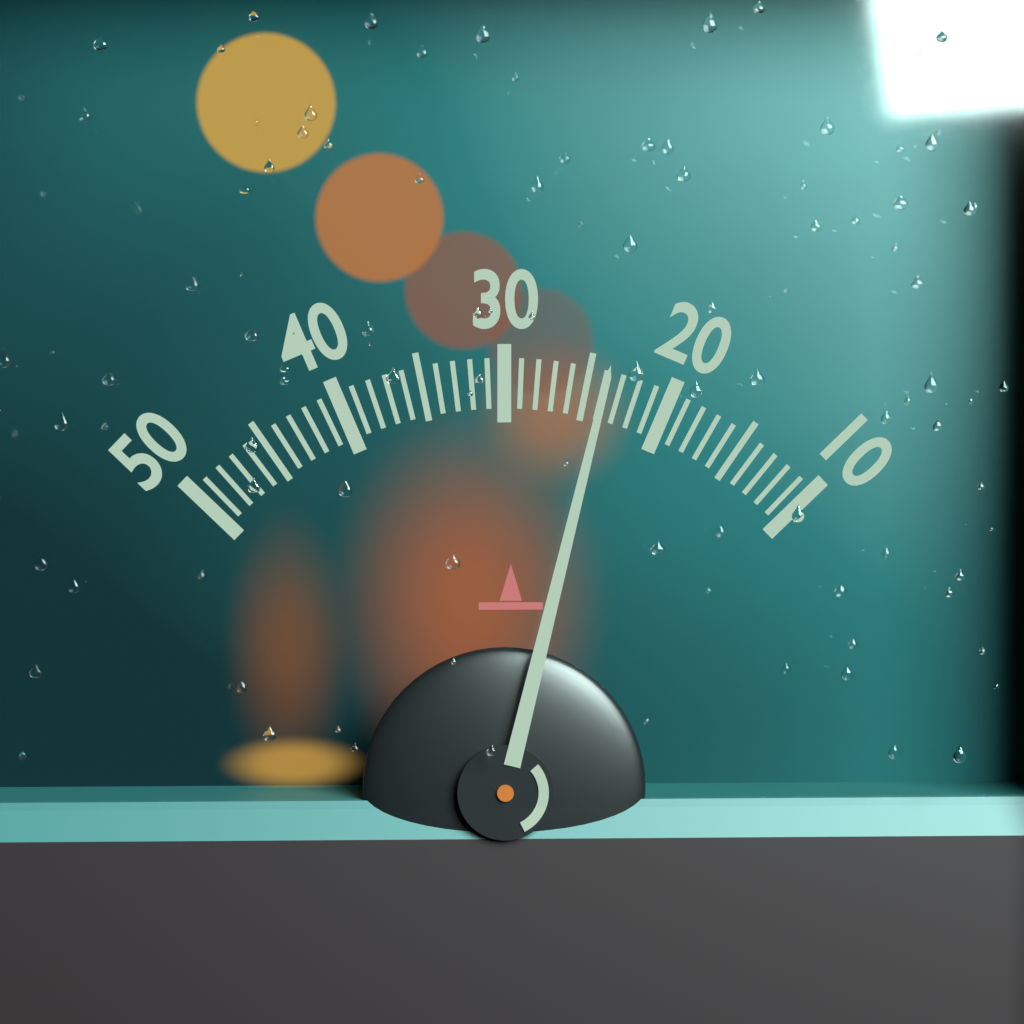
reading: 24 (no unit)
